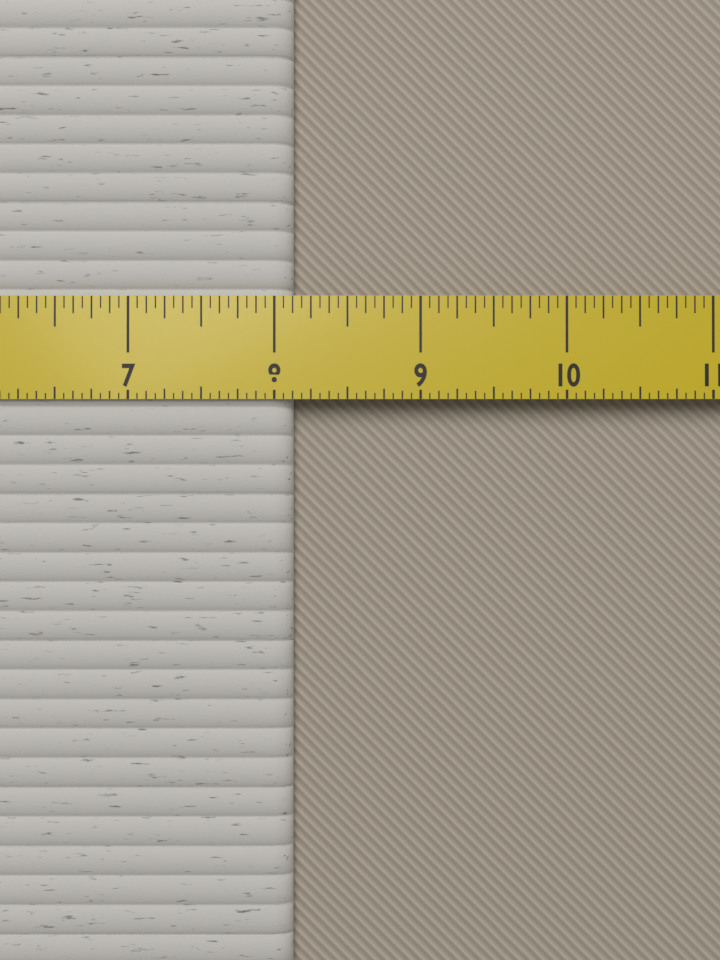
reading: 8.1250 in
